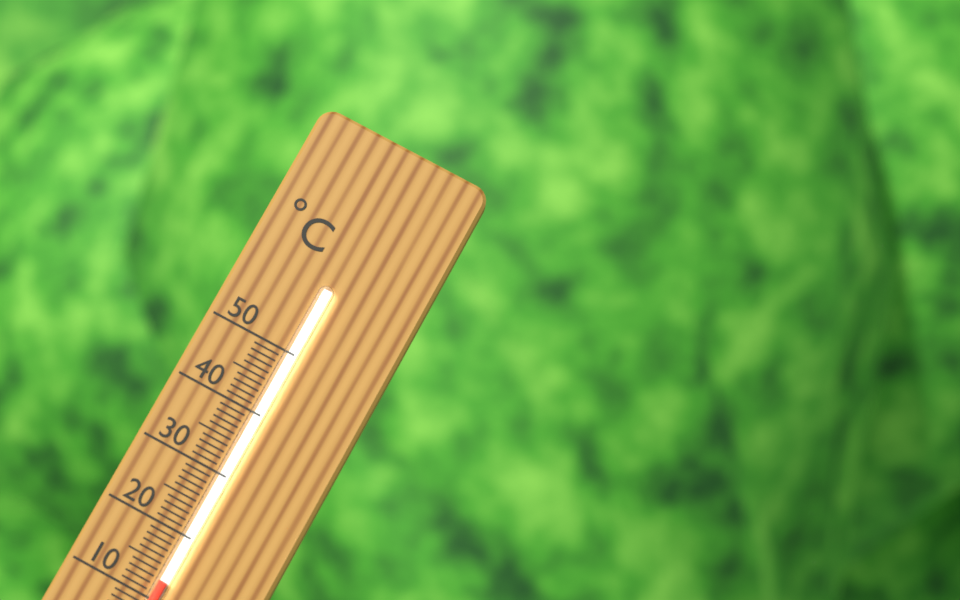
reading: 13 °C
